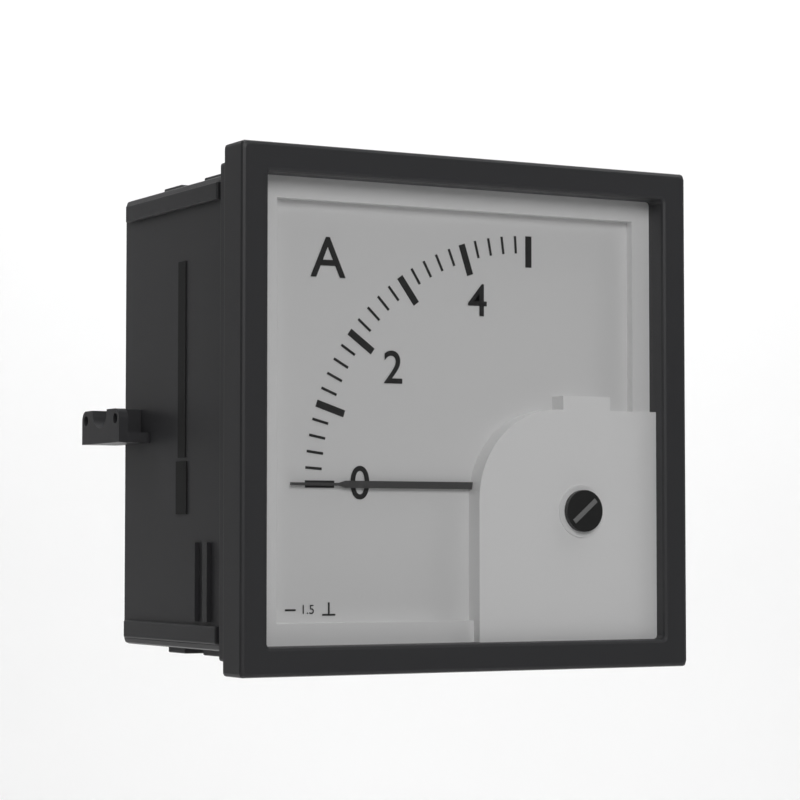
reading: 0.0 A
